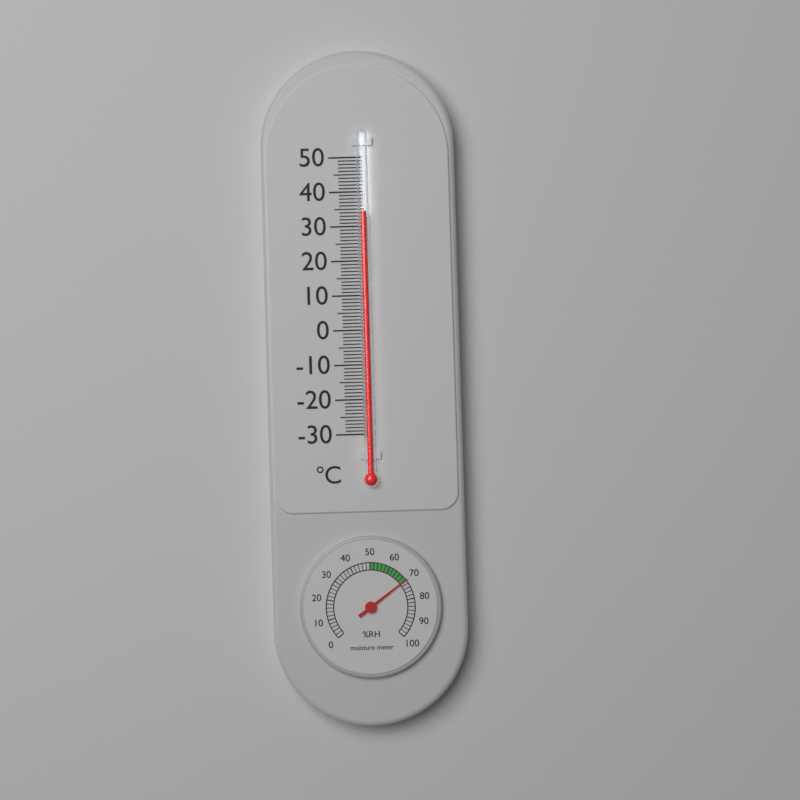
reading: 34 °C
